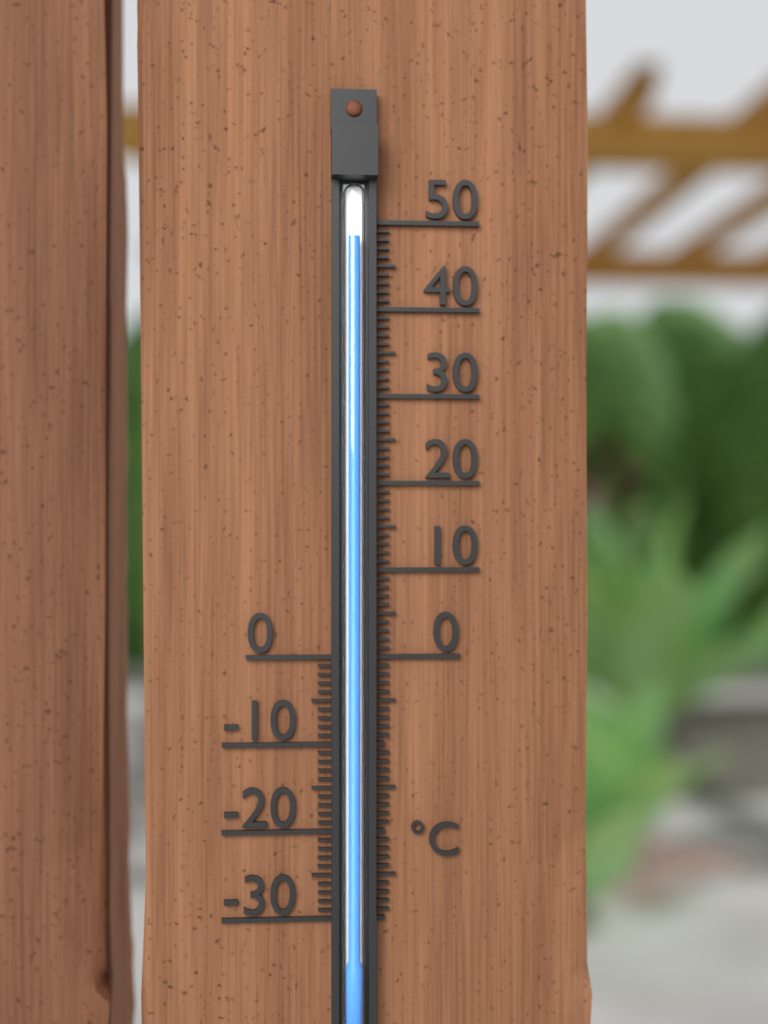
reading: 48 °C
